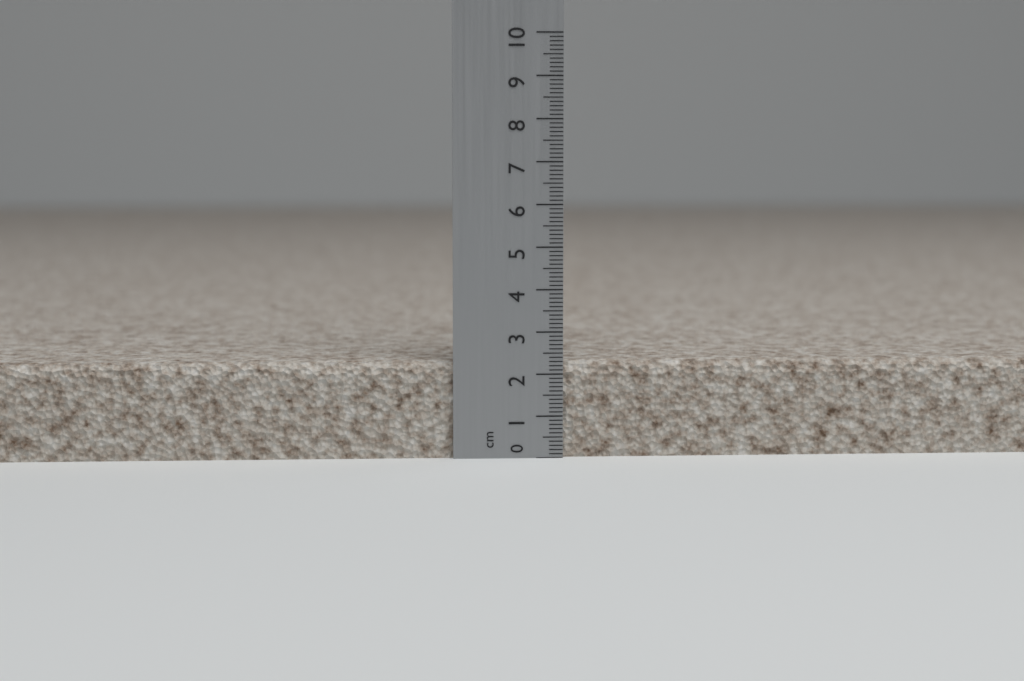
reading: 2.3 cm
